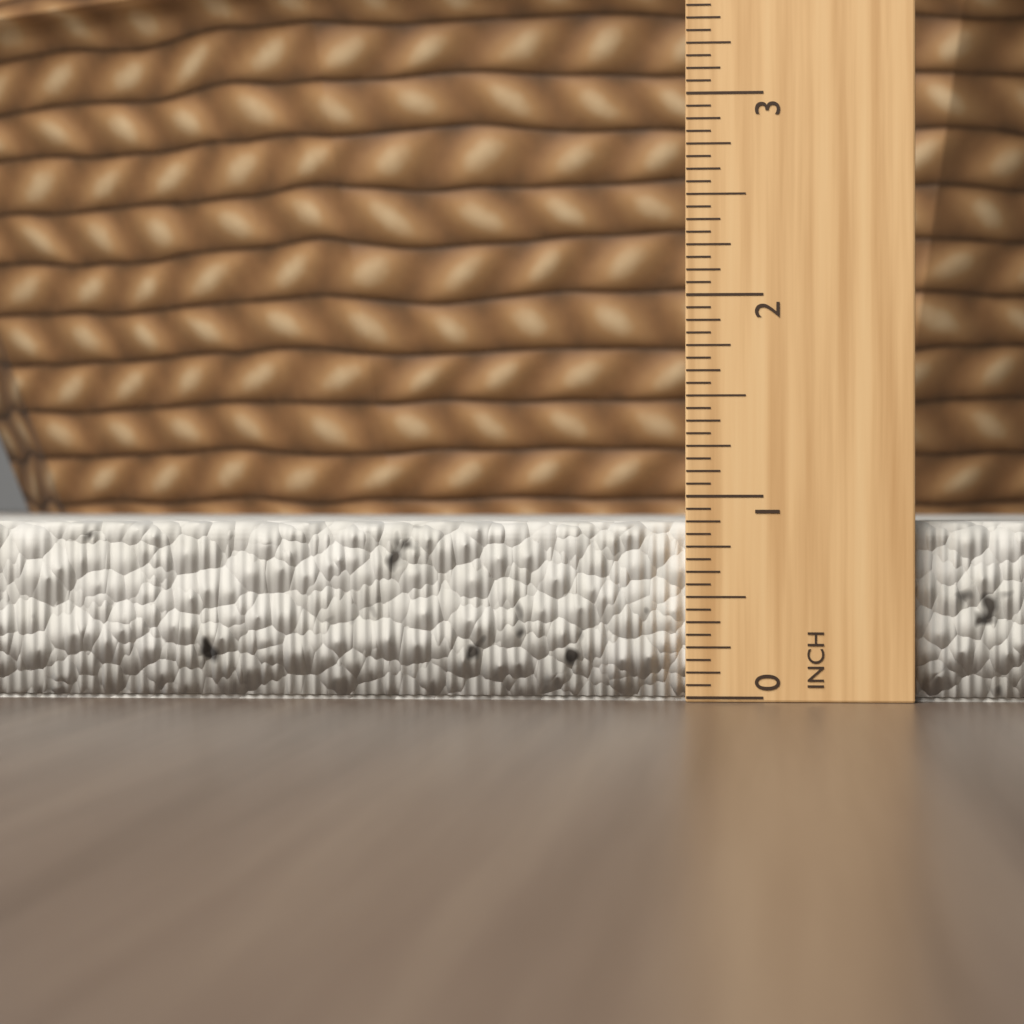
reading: 0.8750 in
